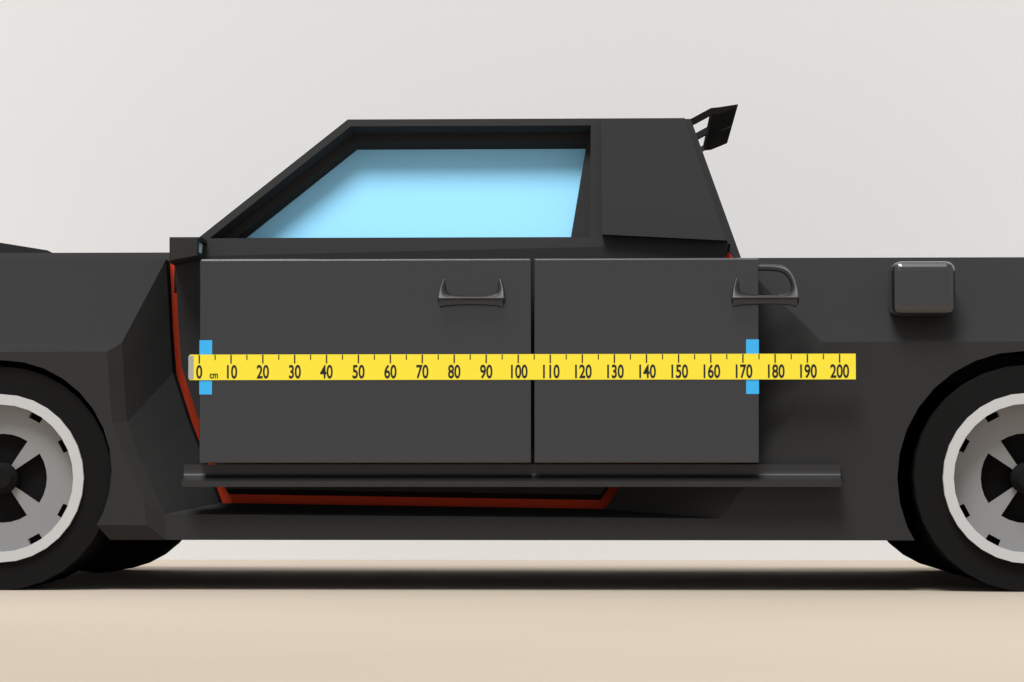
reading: 175 cm
